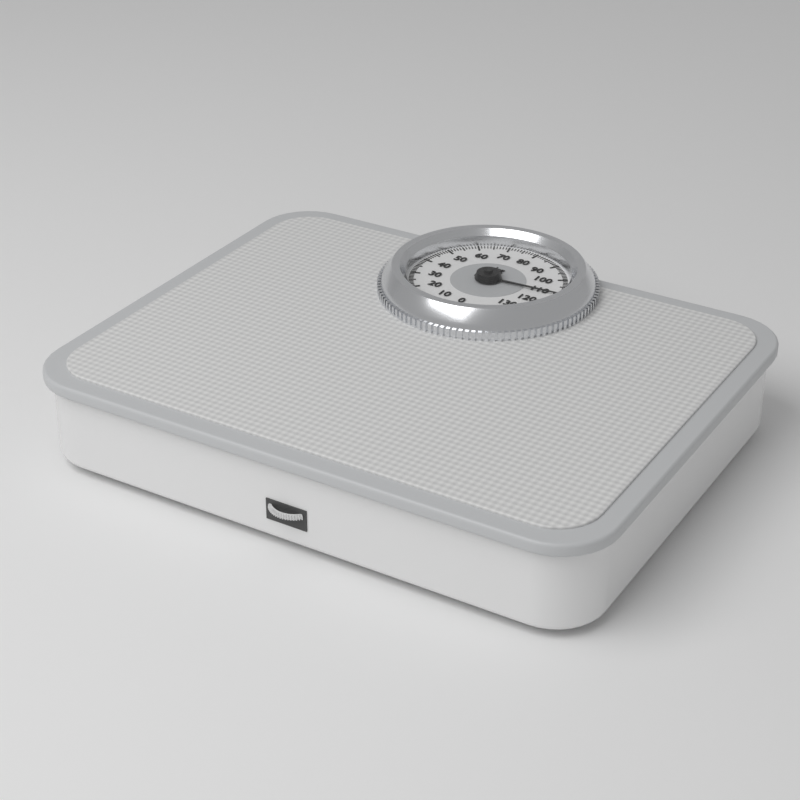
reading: 111 kg
